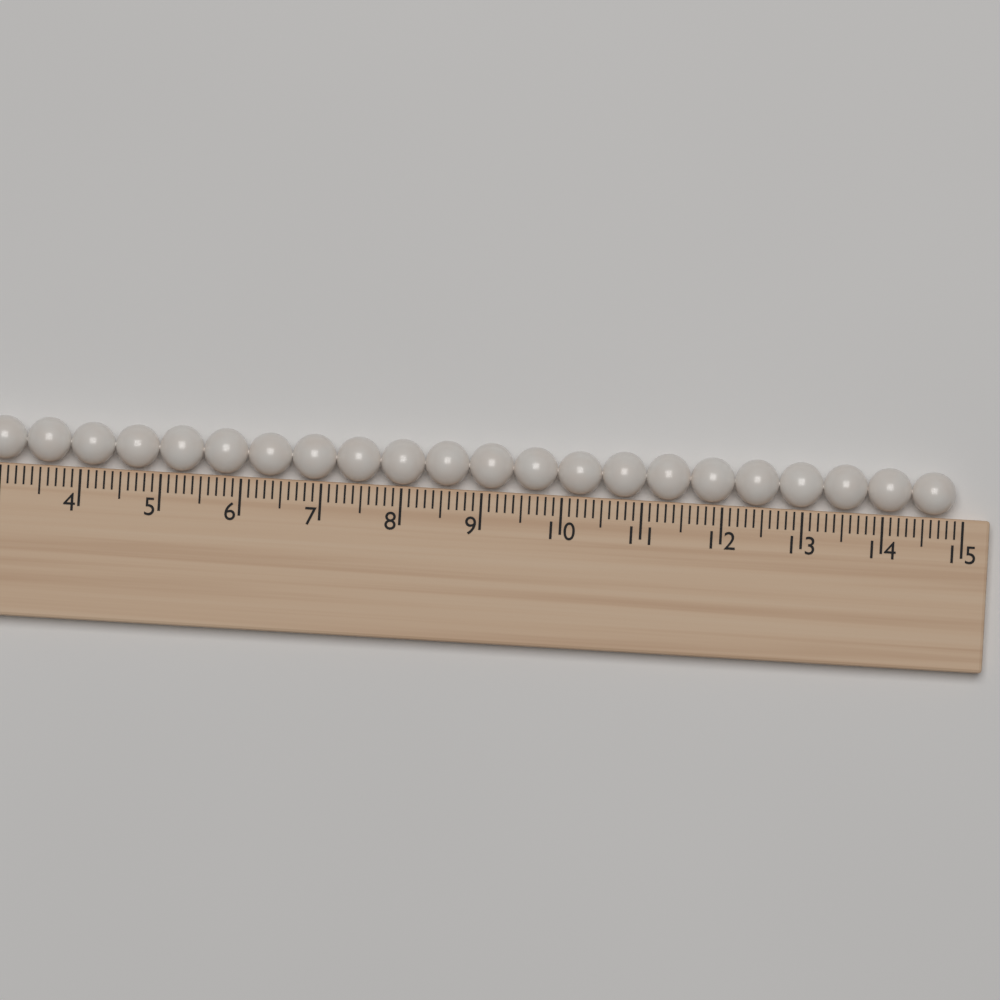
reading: 14.9 (no unit)
